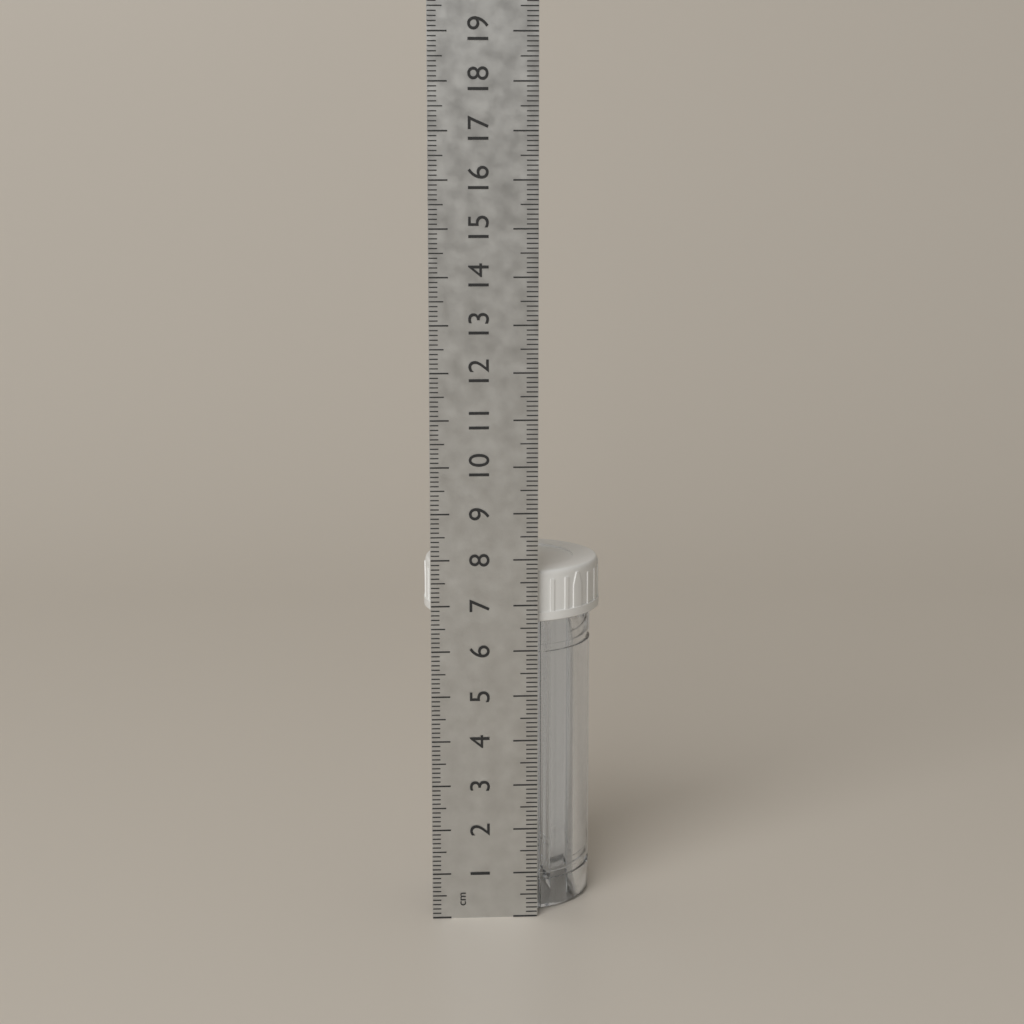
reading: 7.7 cm
